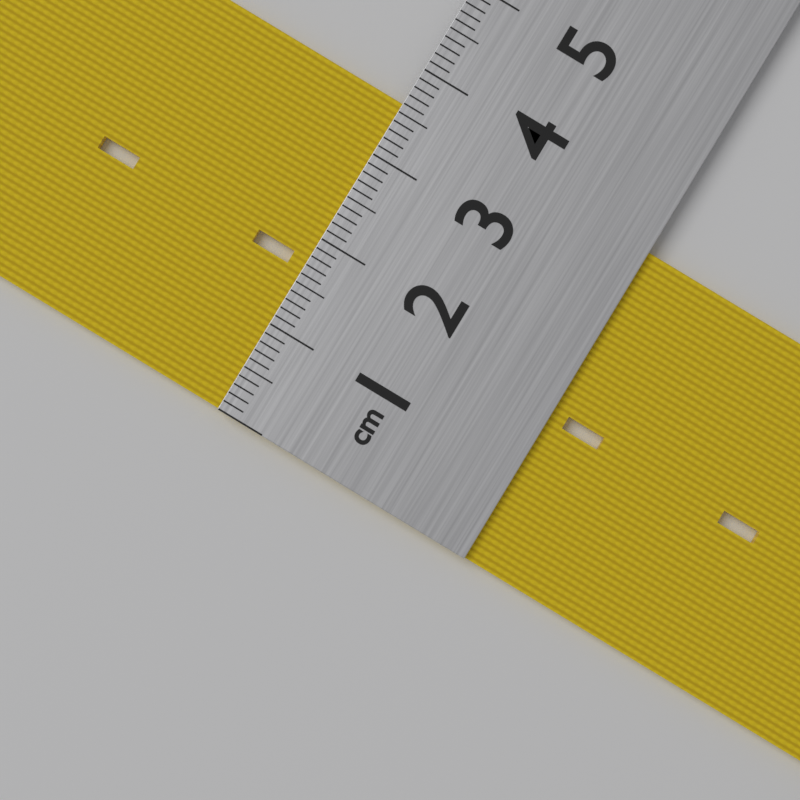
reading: 3.6 cm
